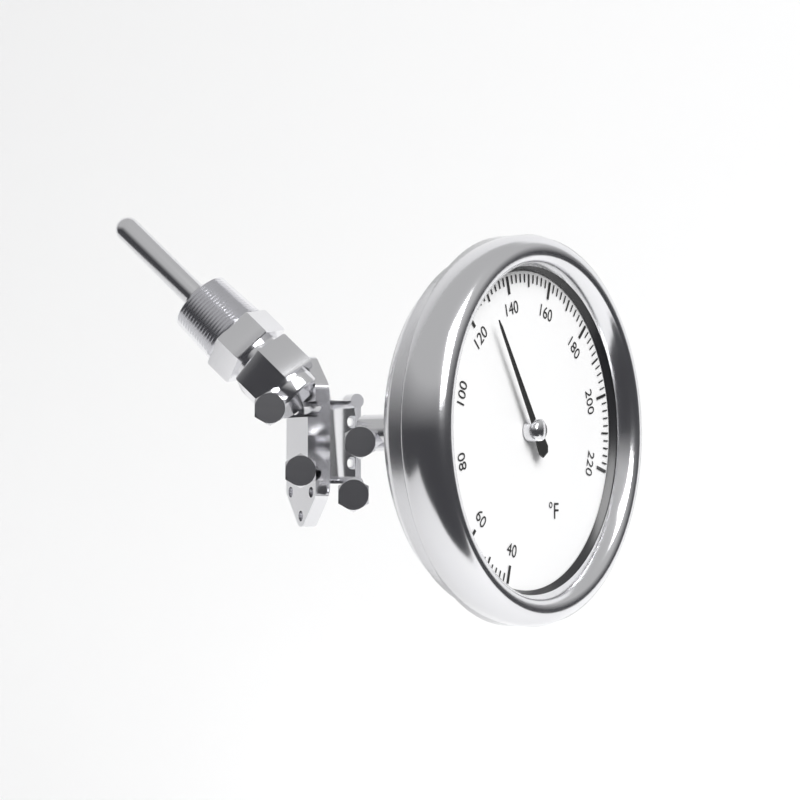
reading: 128 °F
